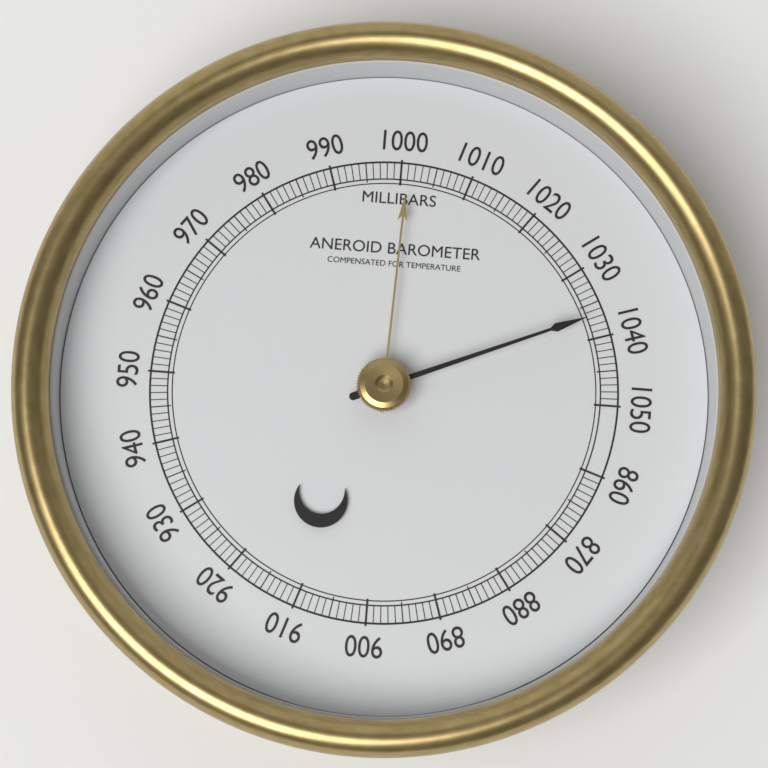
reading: 1037 mbar
